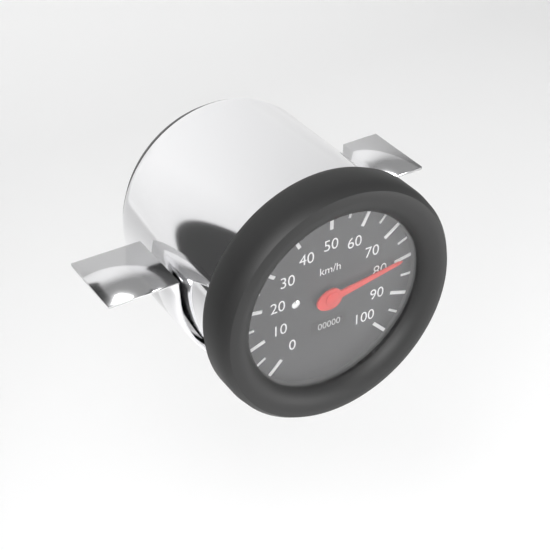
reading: 80 km/h
